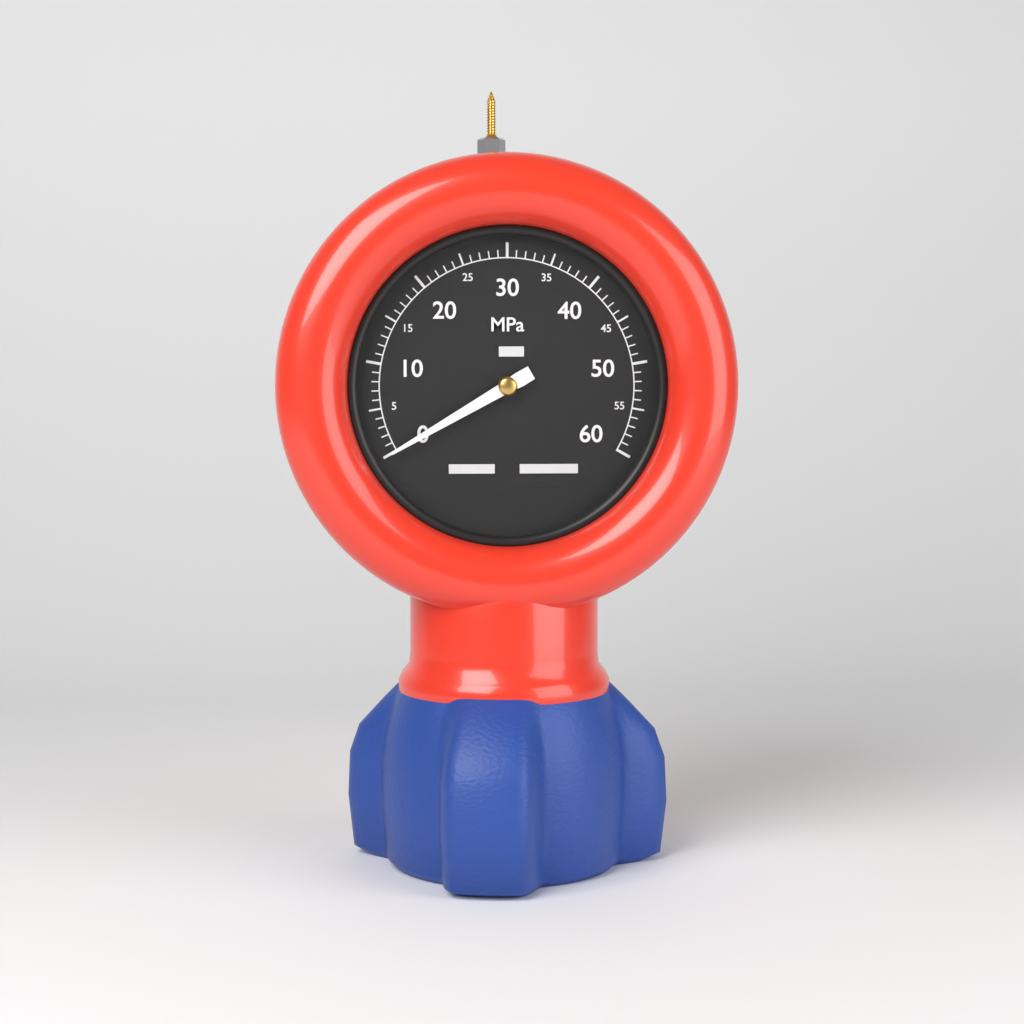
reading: 0 MPa
